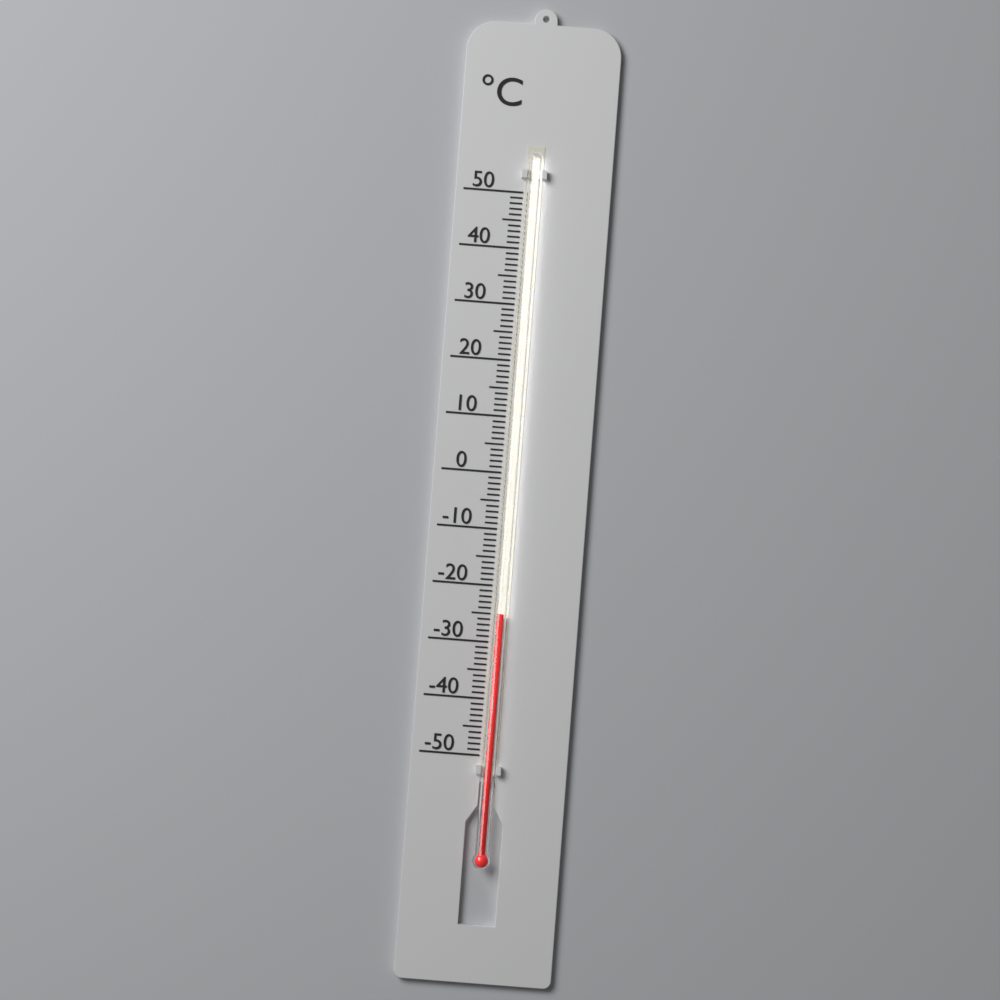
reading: -25 °C
